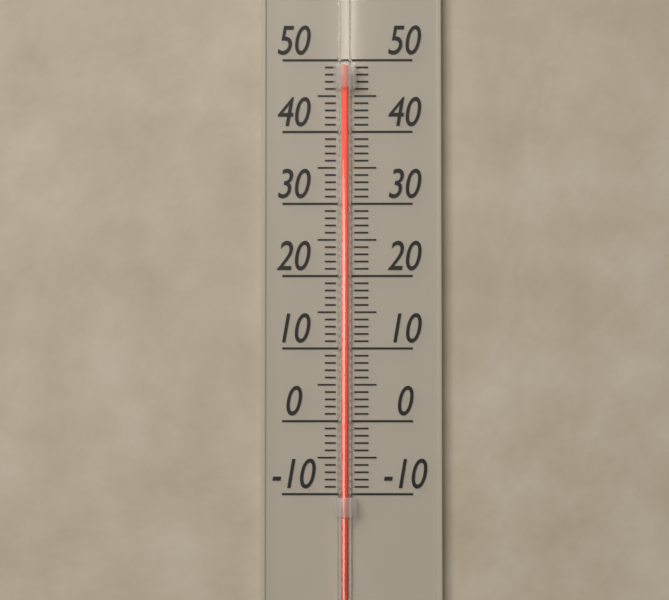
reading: 49 (no unit)
